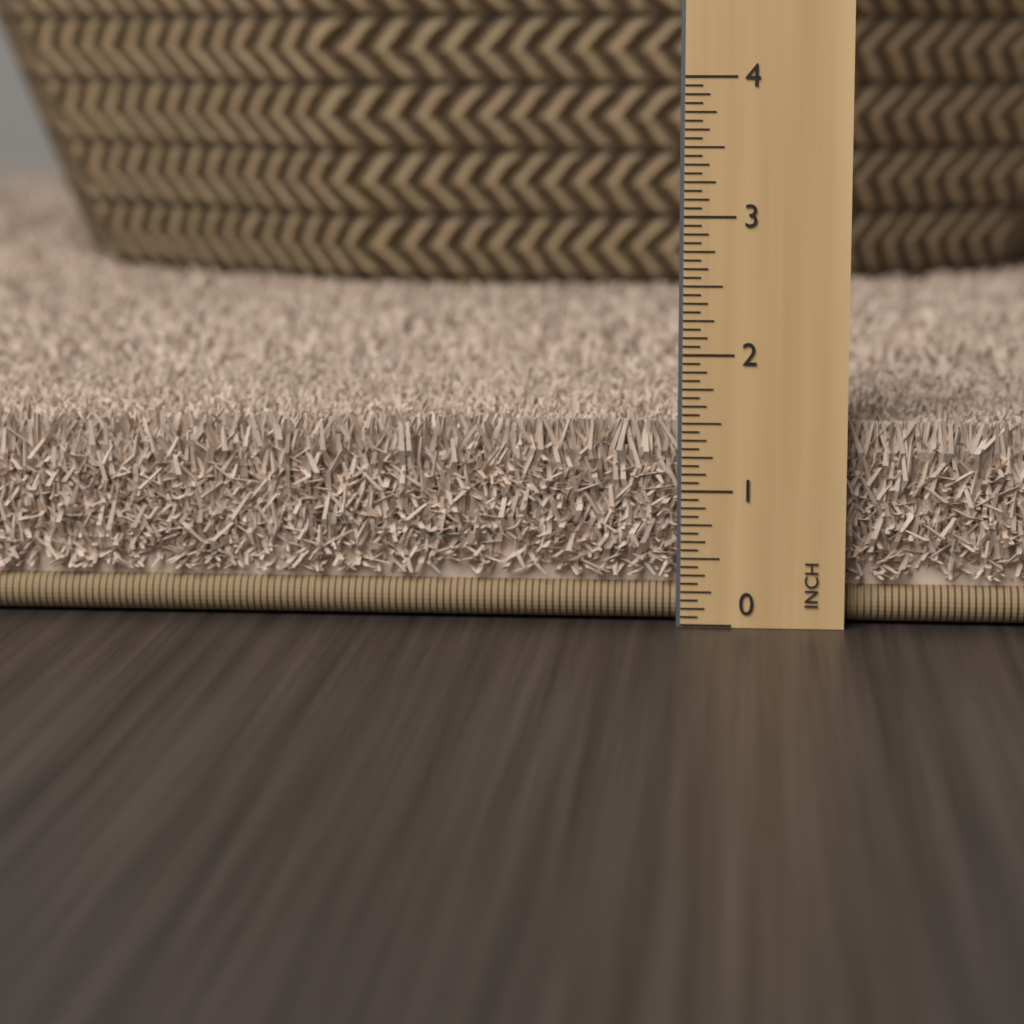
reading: 1.5000 in
